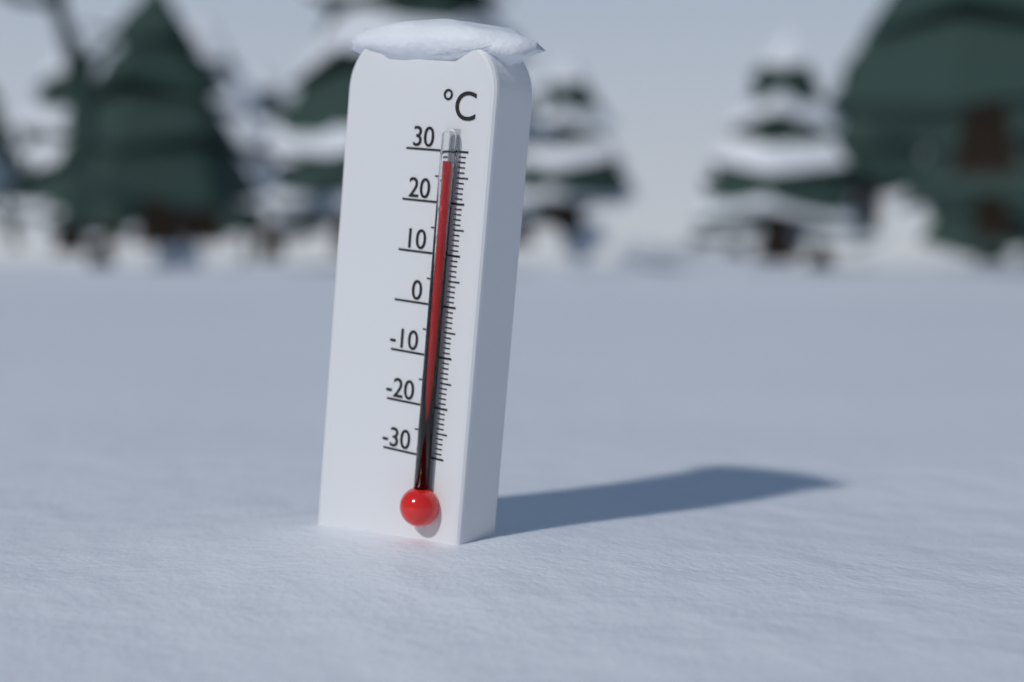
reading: 28 °C
